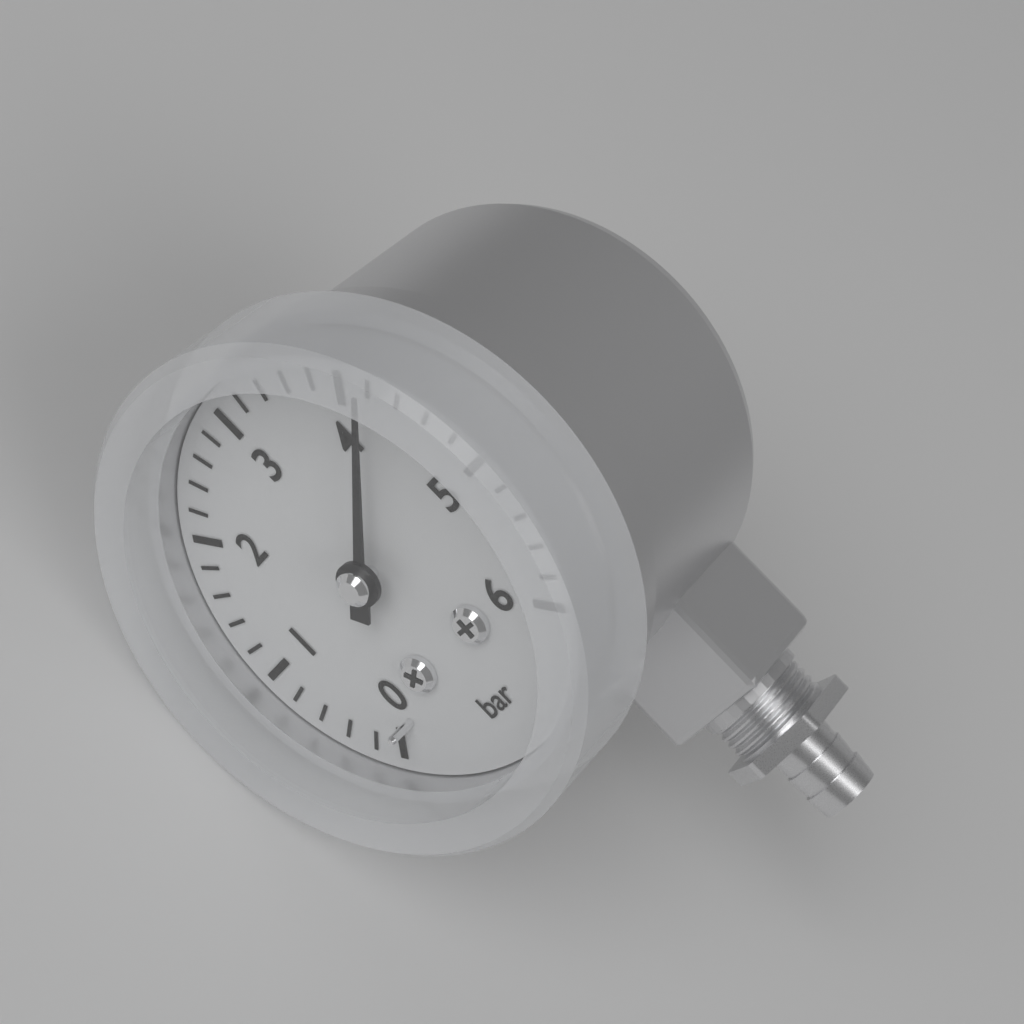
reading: 4.2 bar
